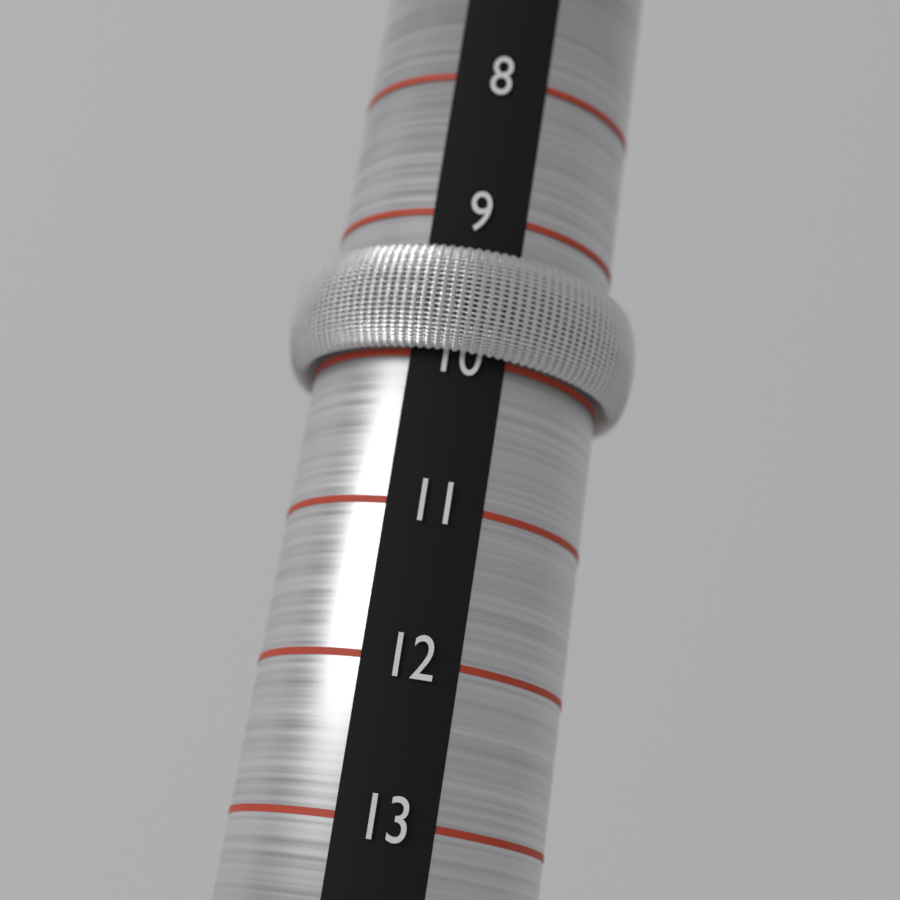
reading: 10 (no unit)
